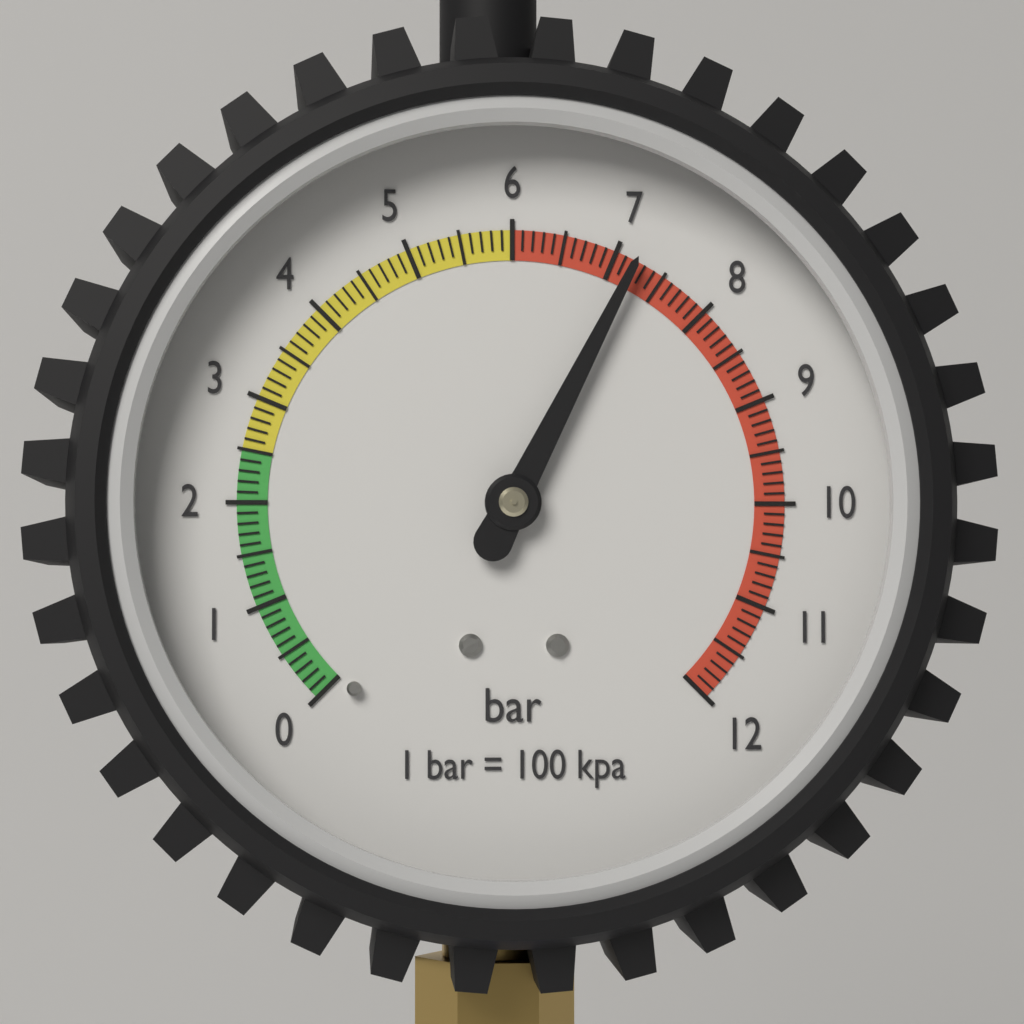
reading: 7.2 bar
